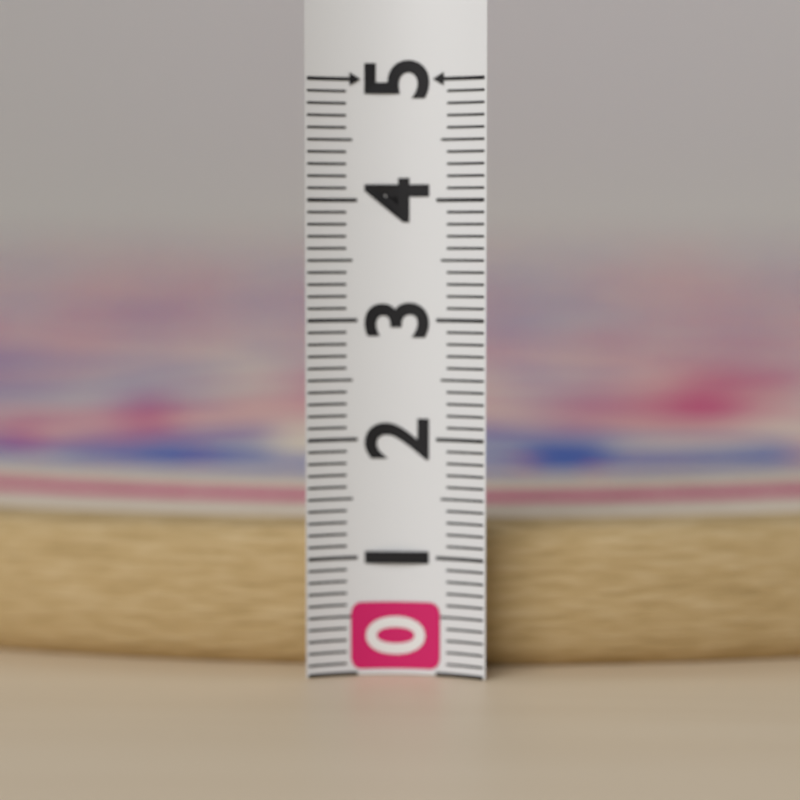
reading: 1.2 (no unit)
